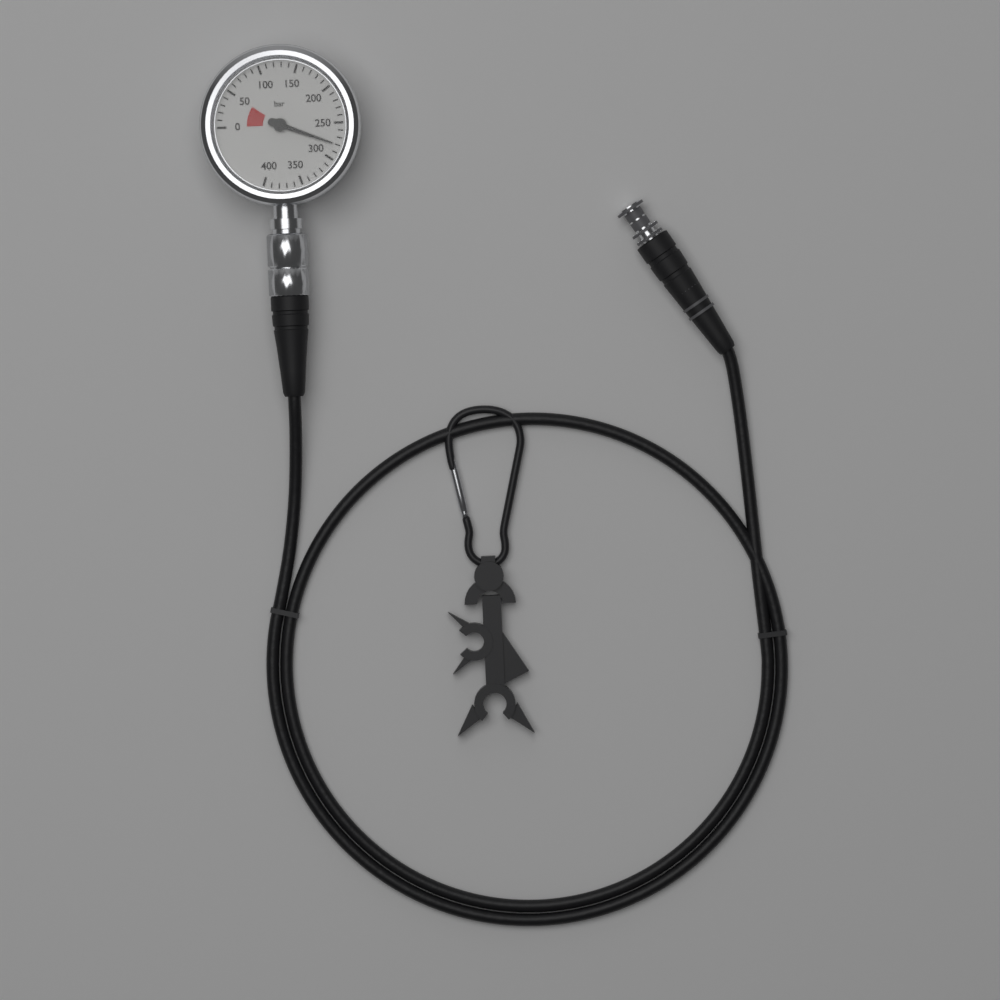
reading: 280 bar
